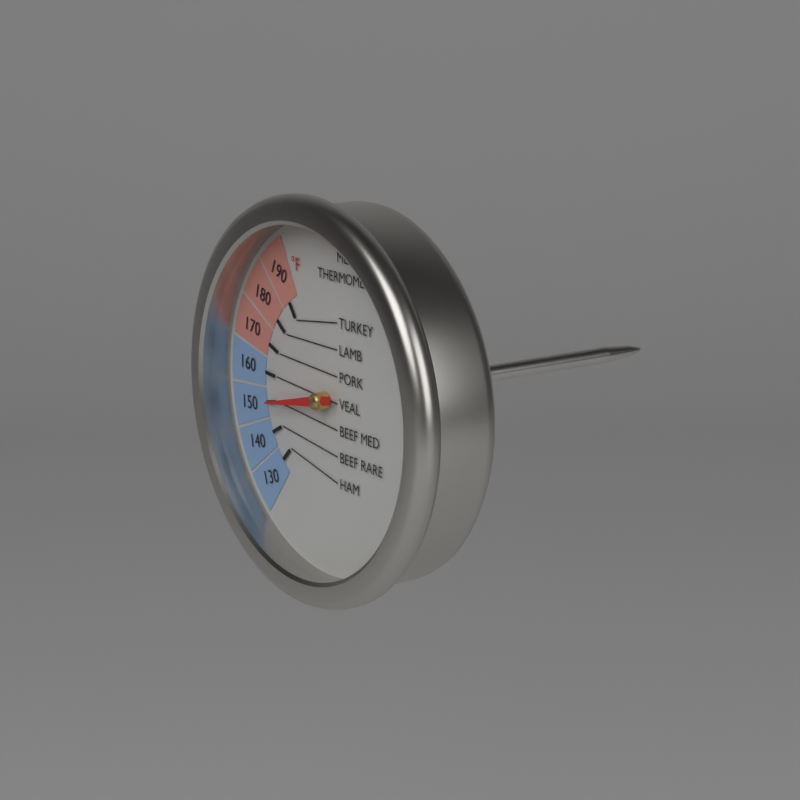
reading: 150 °F
